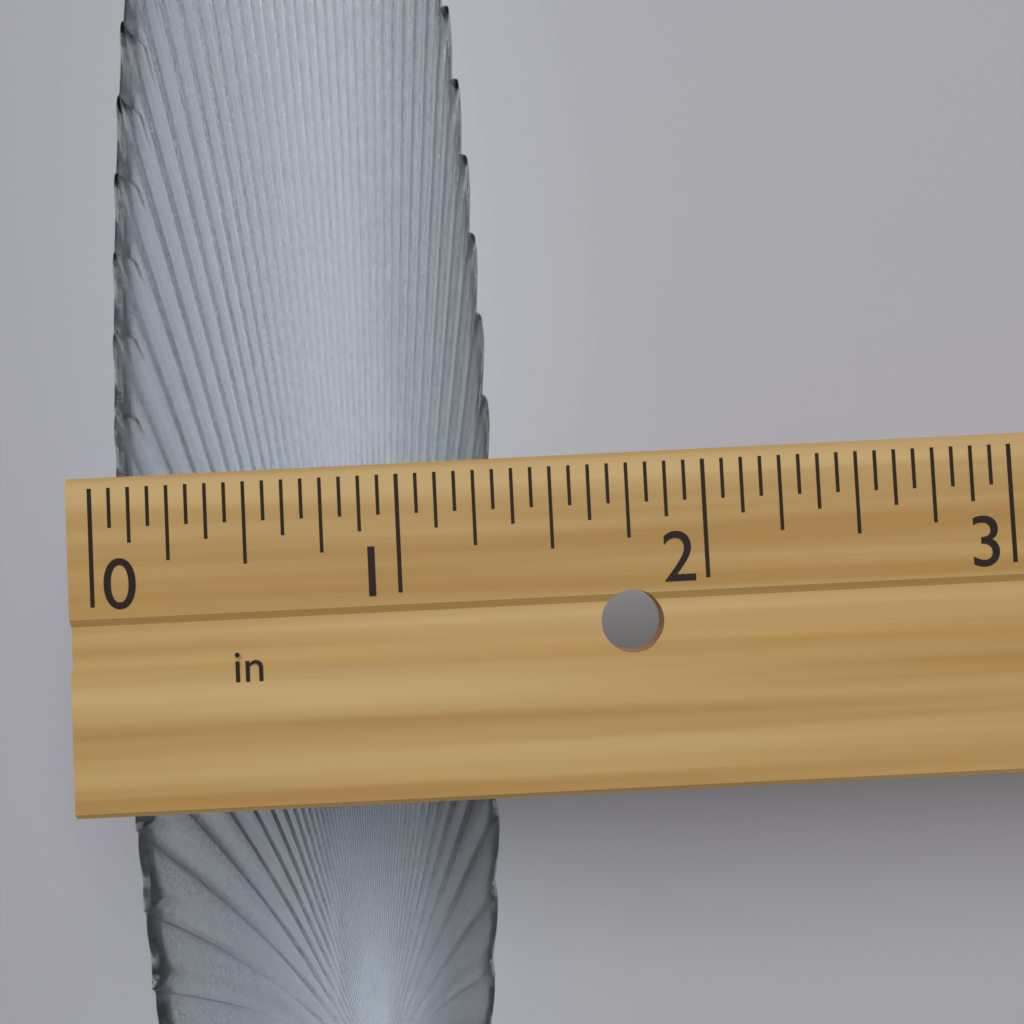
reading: 1.3125 in
